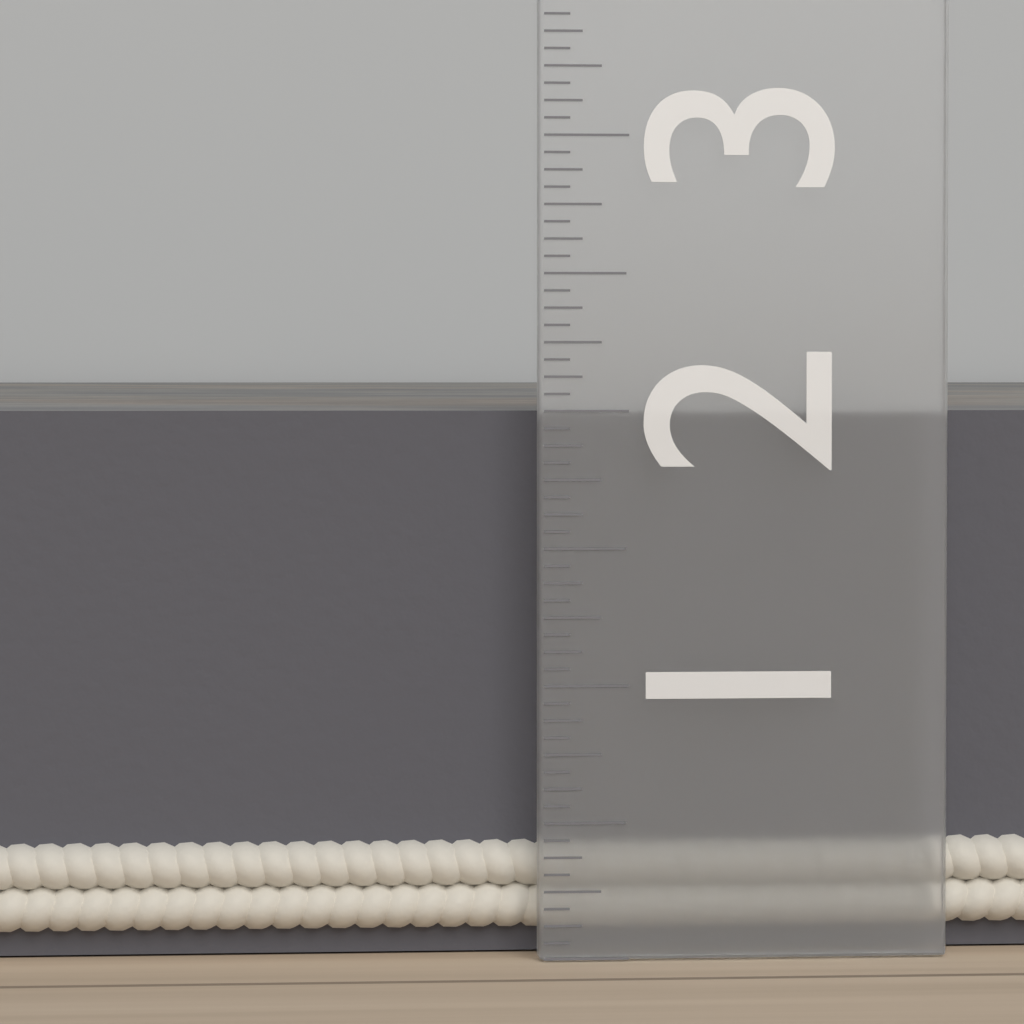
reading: 2.0000 in
